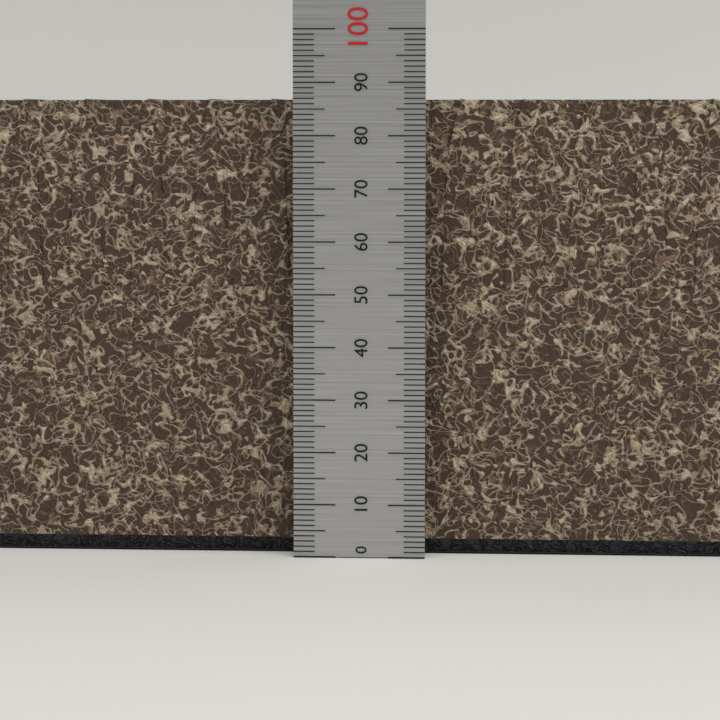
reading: 87 (no unit)
